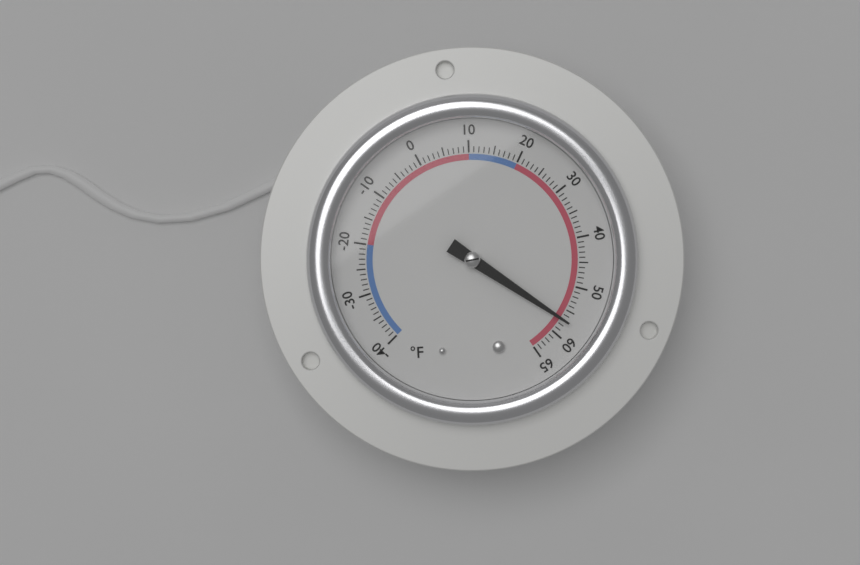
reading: 57 °F
